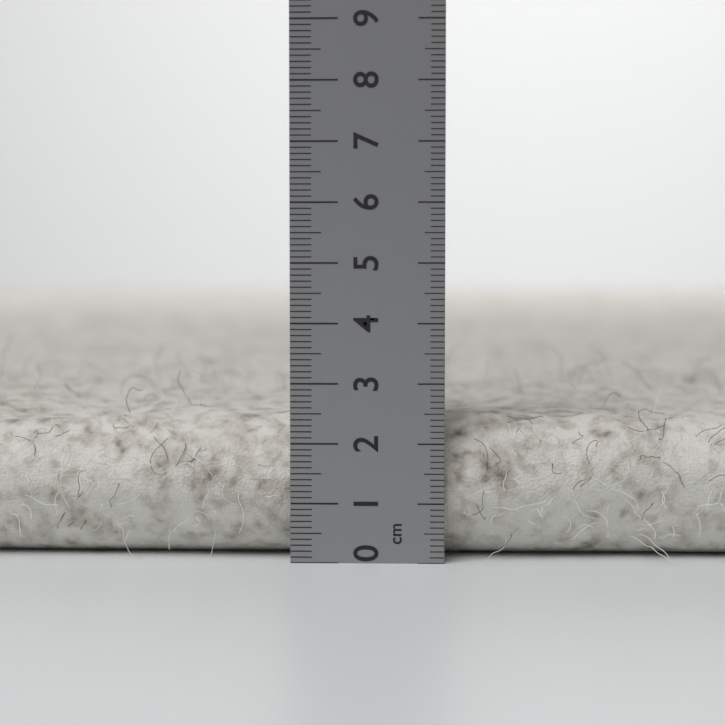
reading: 2.5 cm
